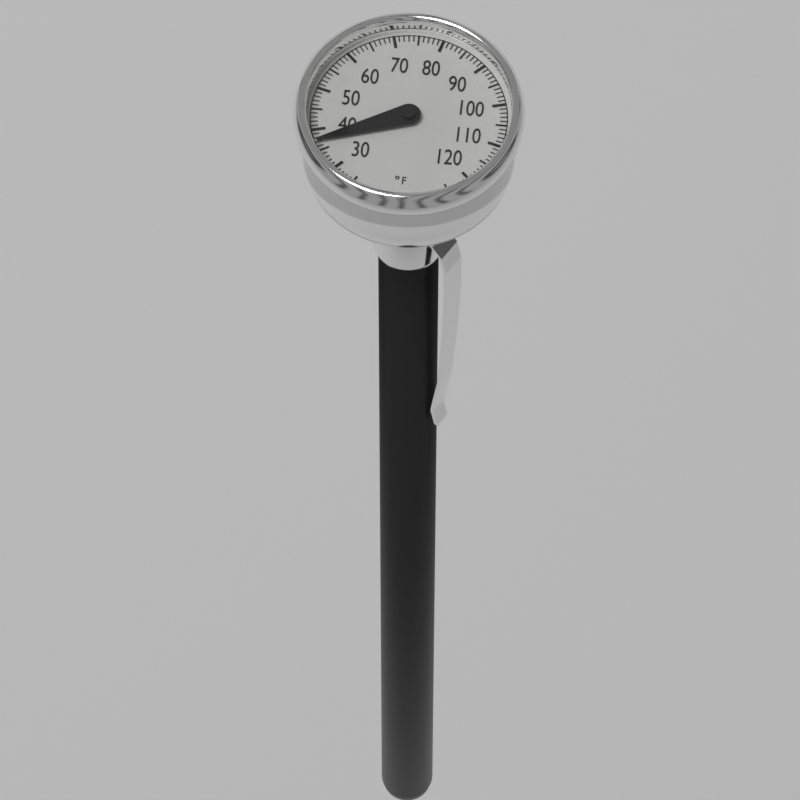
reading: 37 °F
